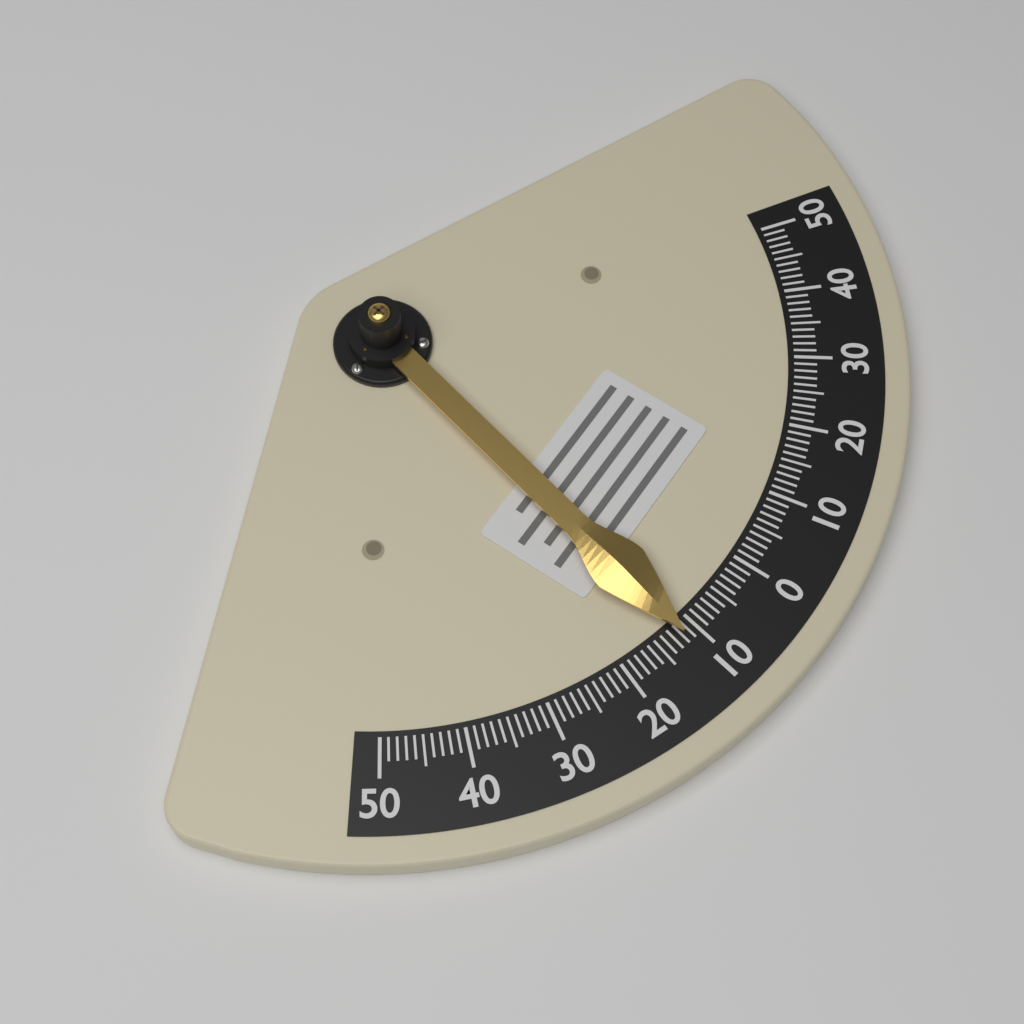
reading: -12 (no unit)
